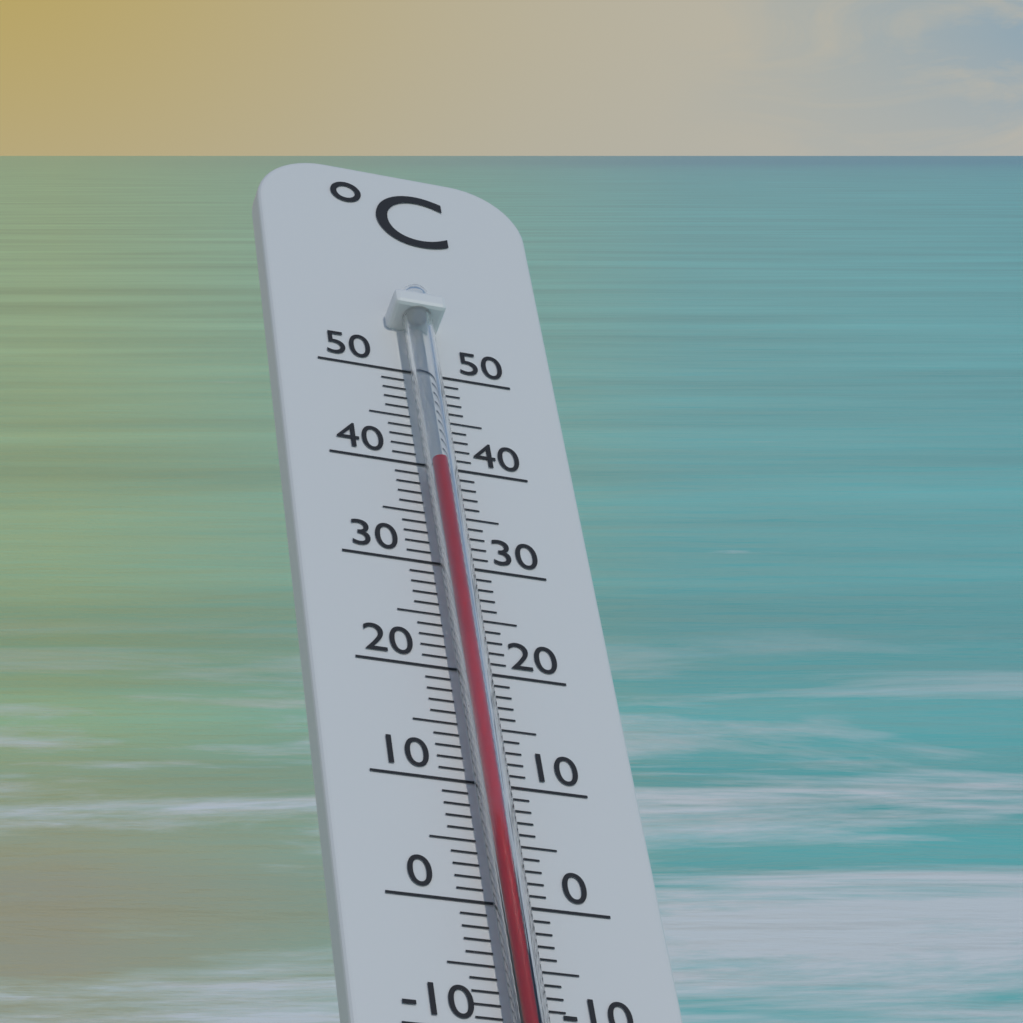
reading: 39 °C
